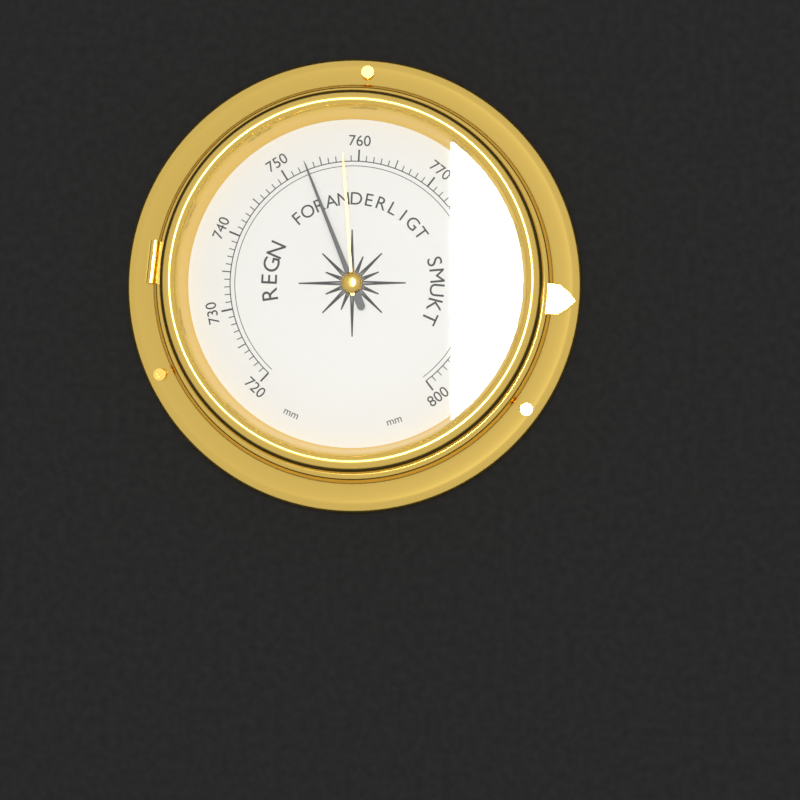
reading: 753 mm
